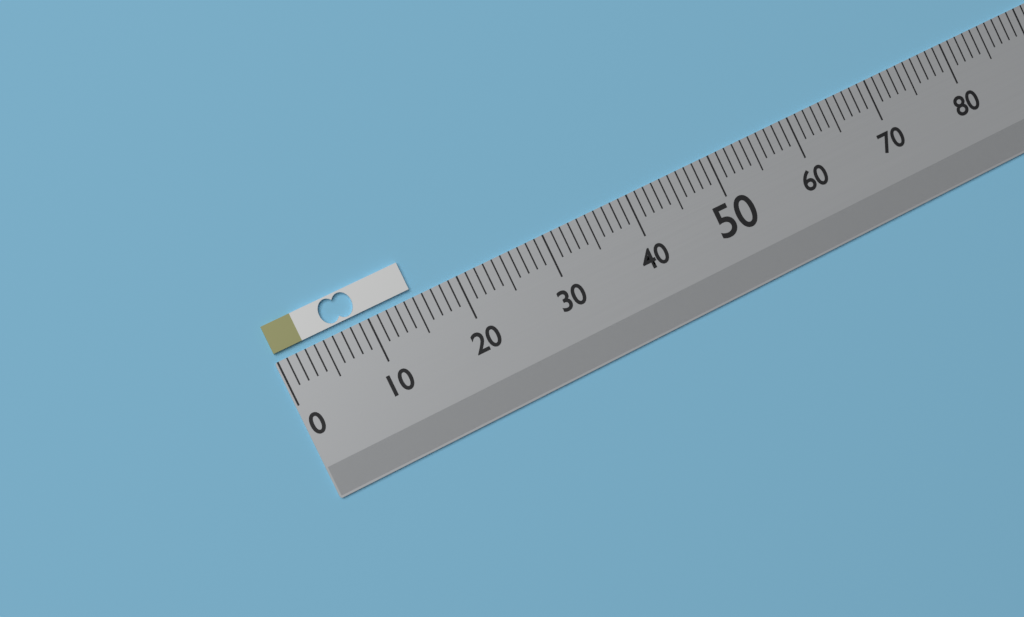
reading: 15 (no unit)
